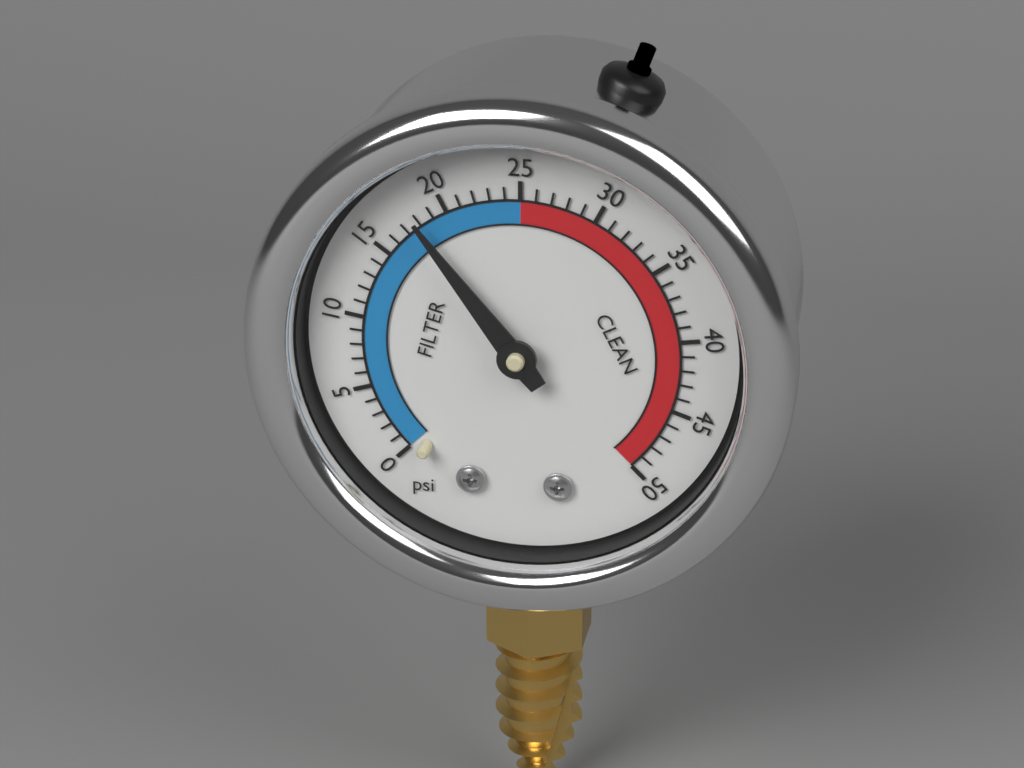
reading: 18 psi
